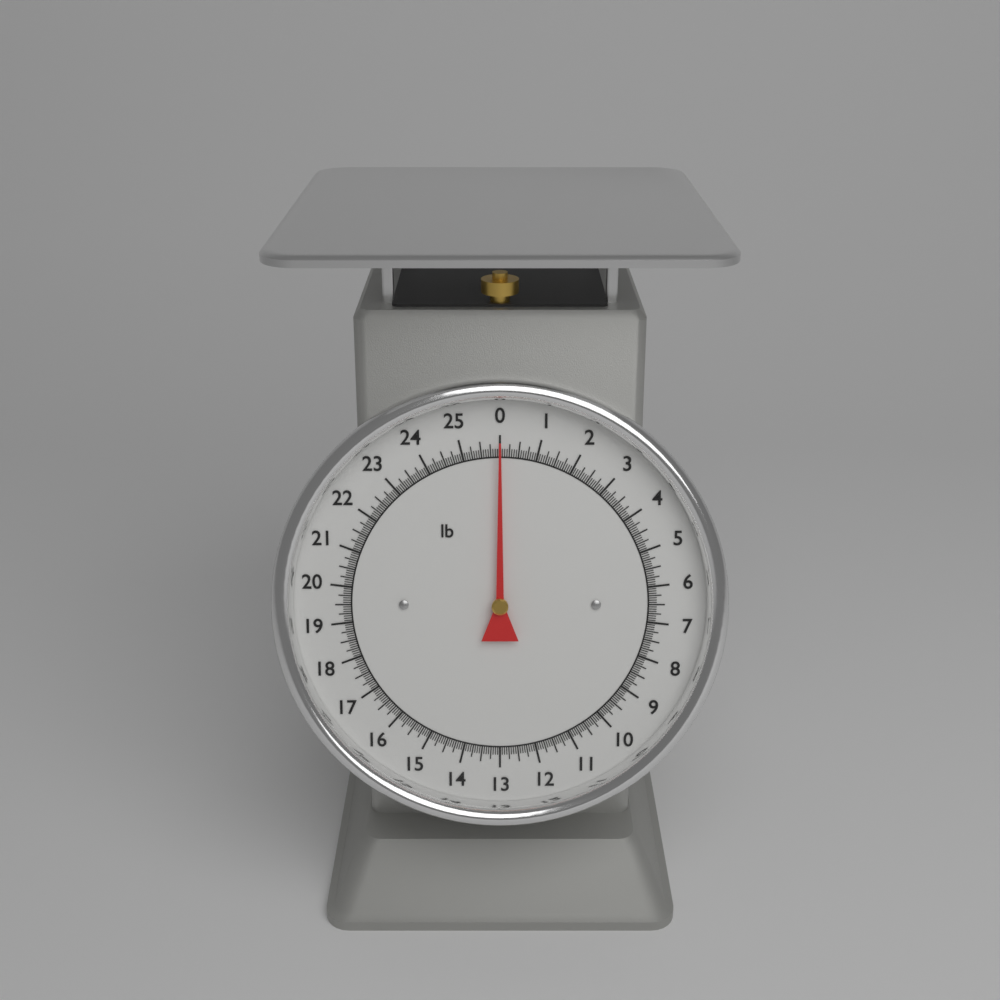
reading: 0.0000 lb
